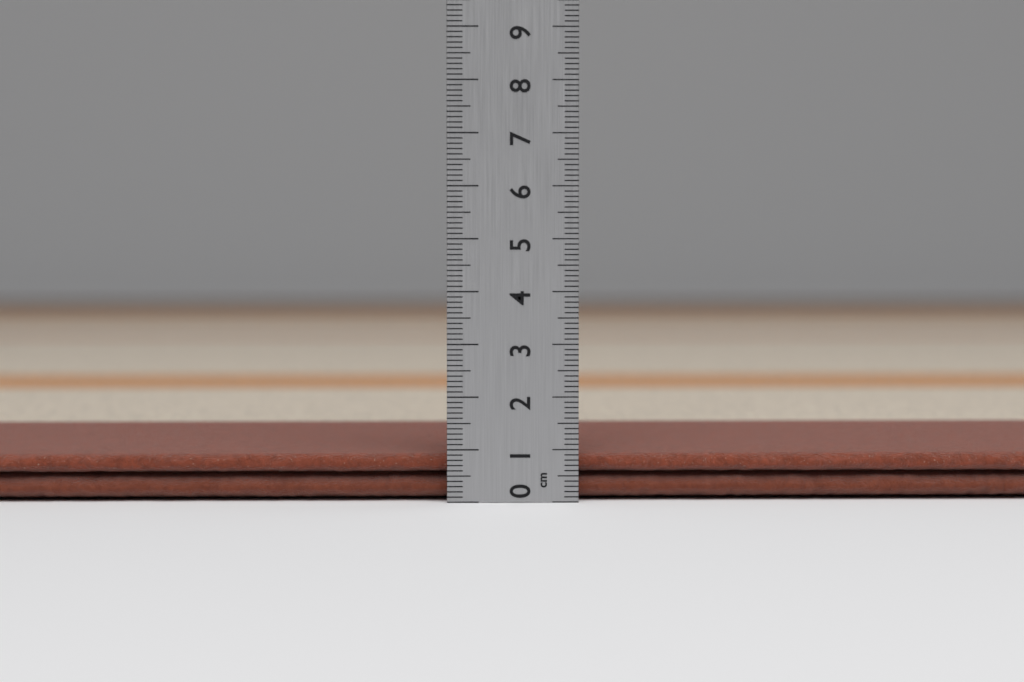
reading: 0.9 cm
